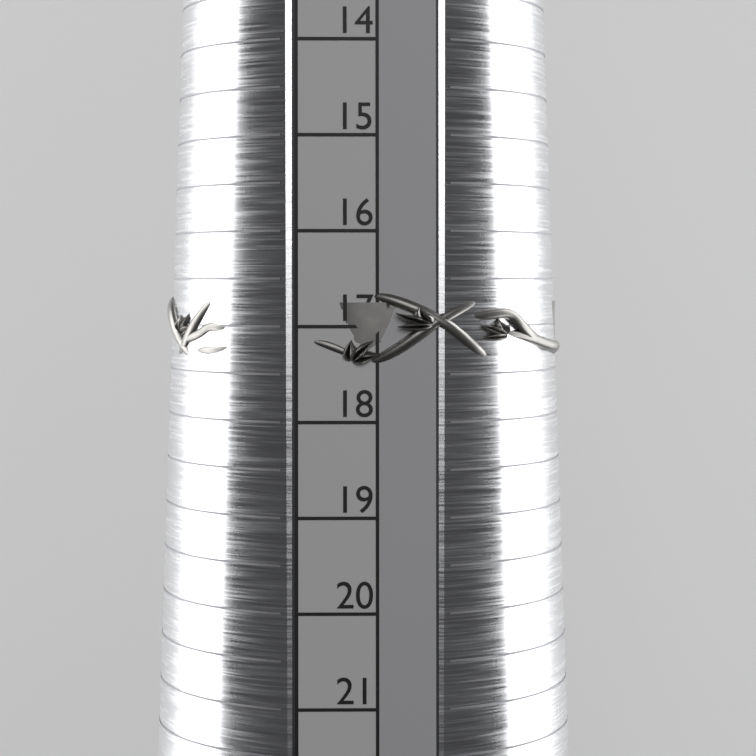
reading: 17.5 (no unit)
